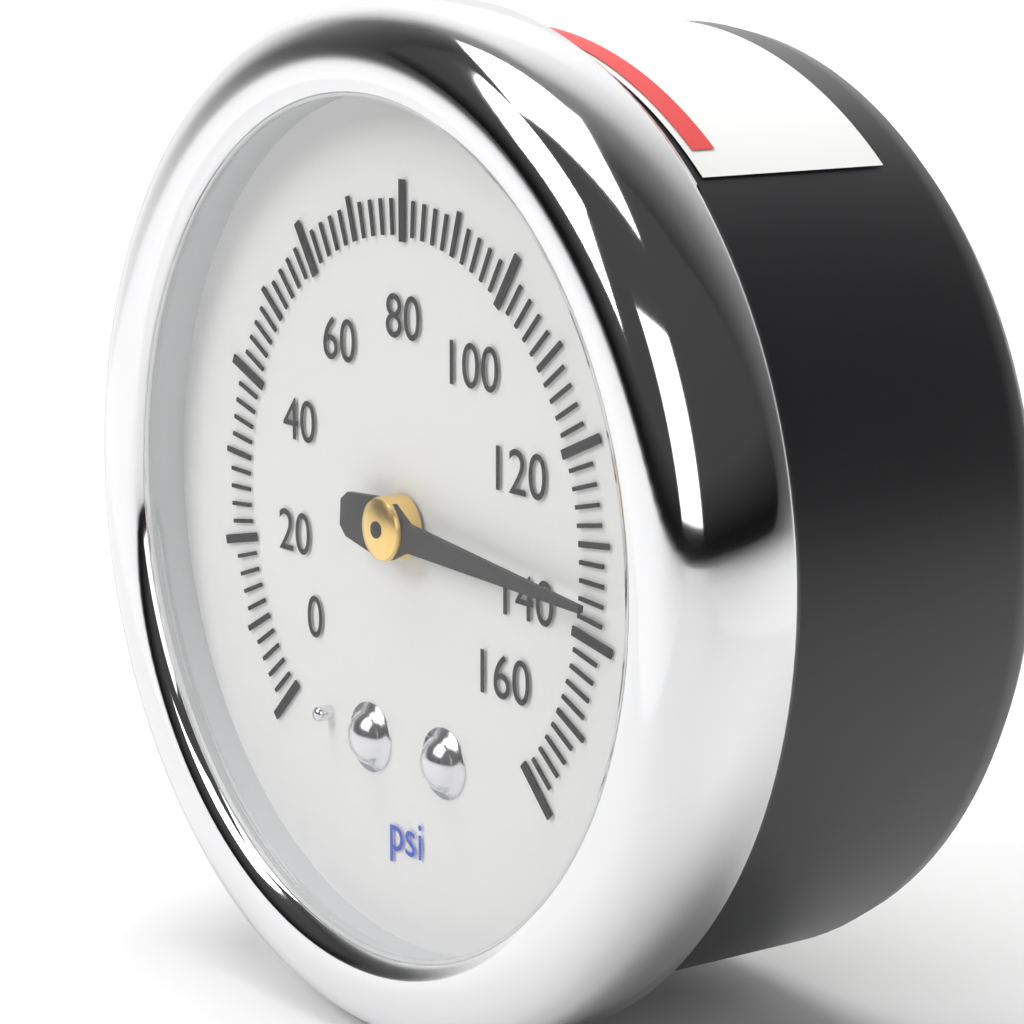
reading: 136 psi
